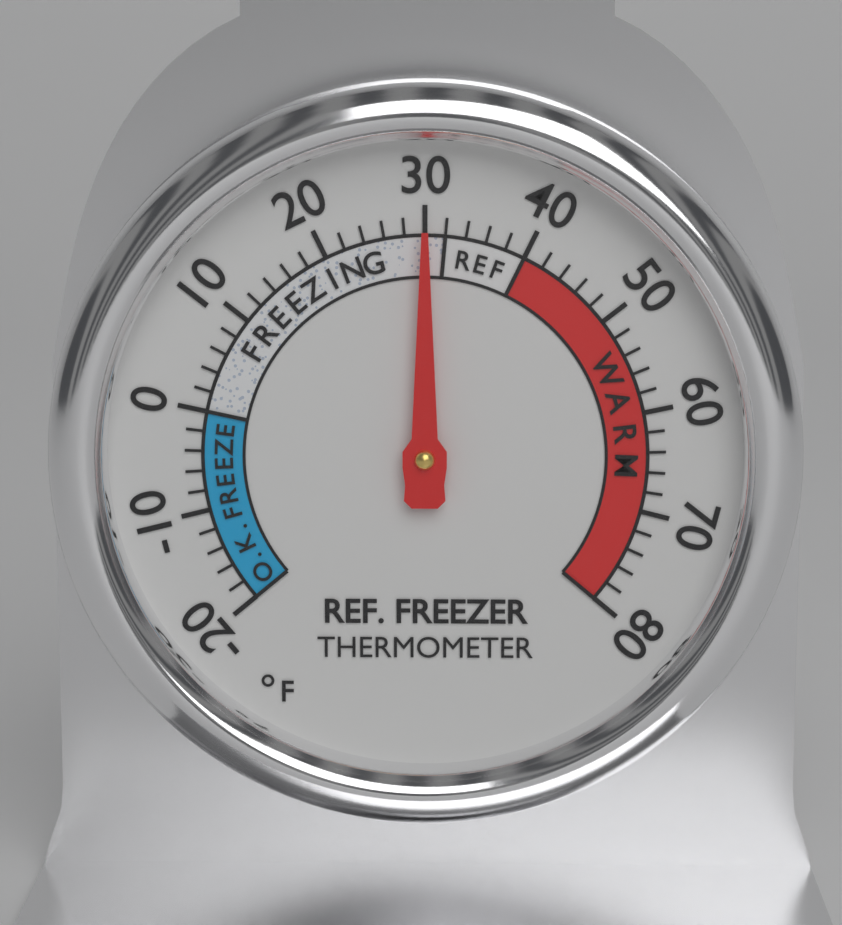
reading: 30 °F
